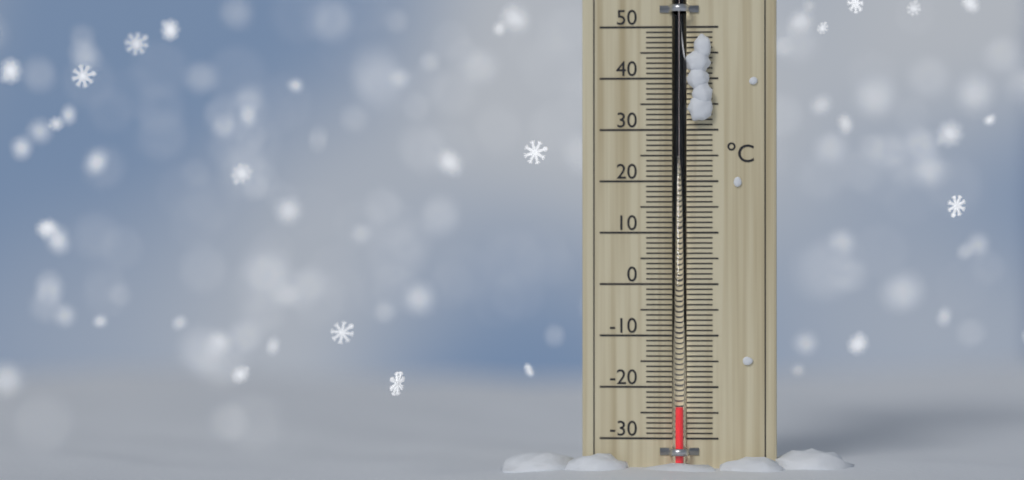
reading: -24 °C
